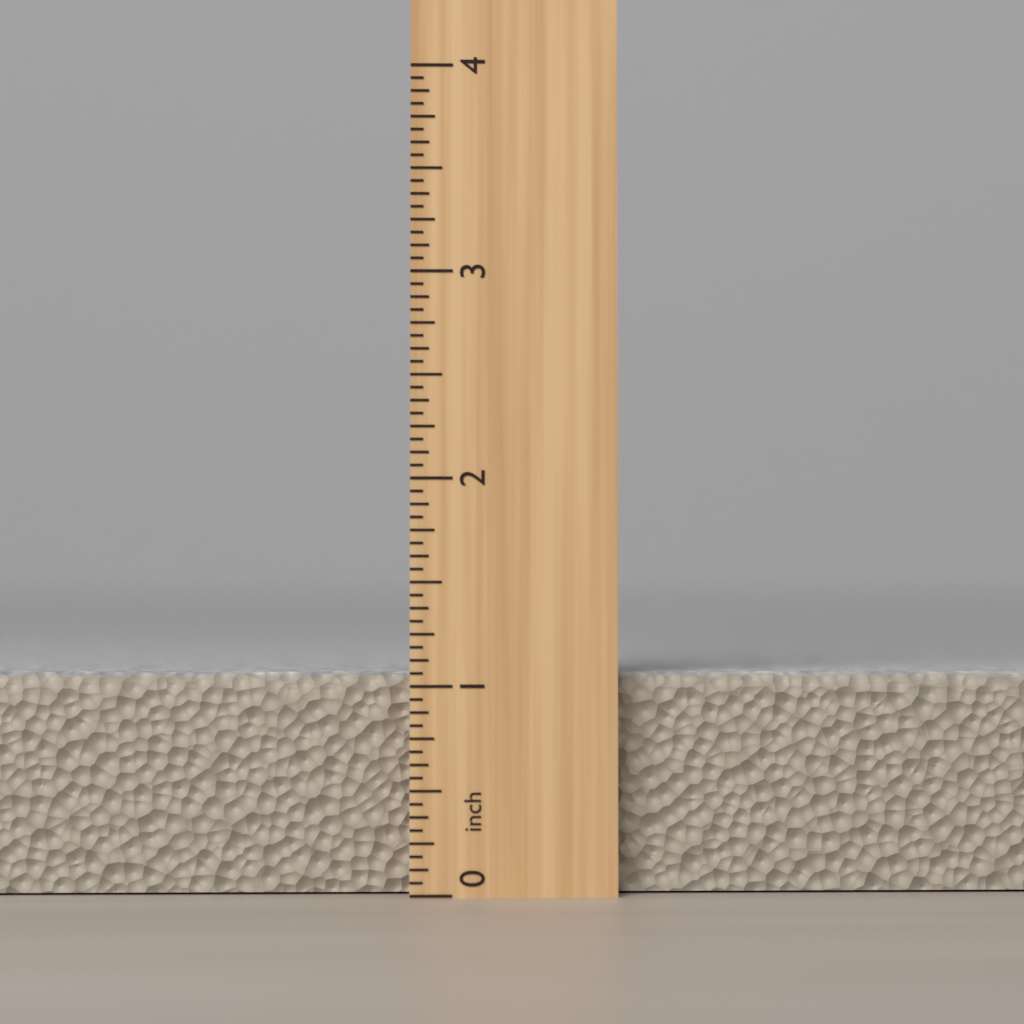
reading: 1.0625 inch
